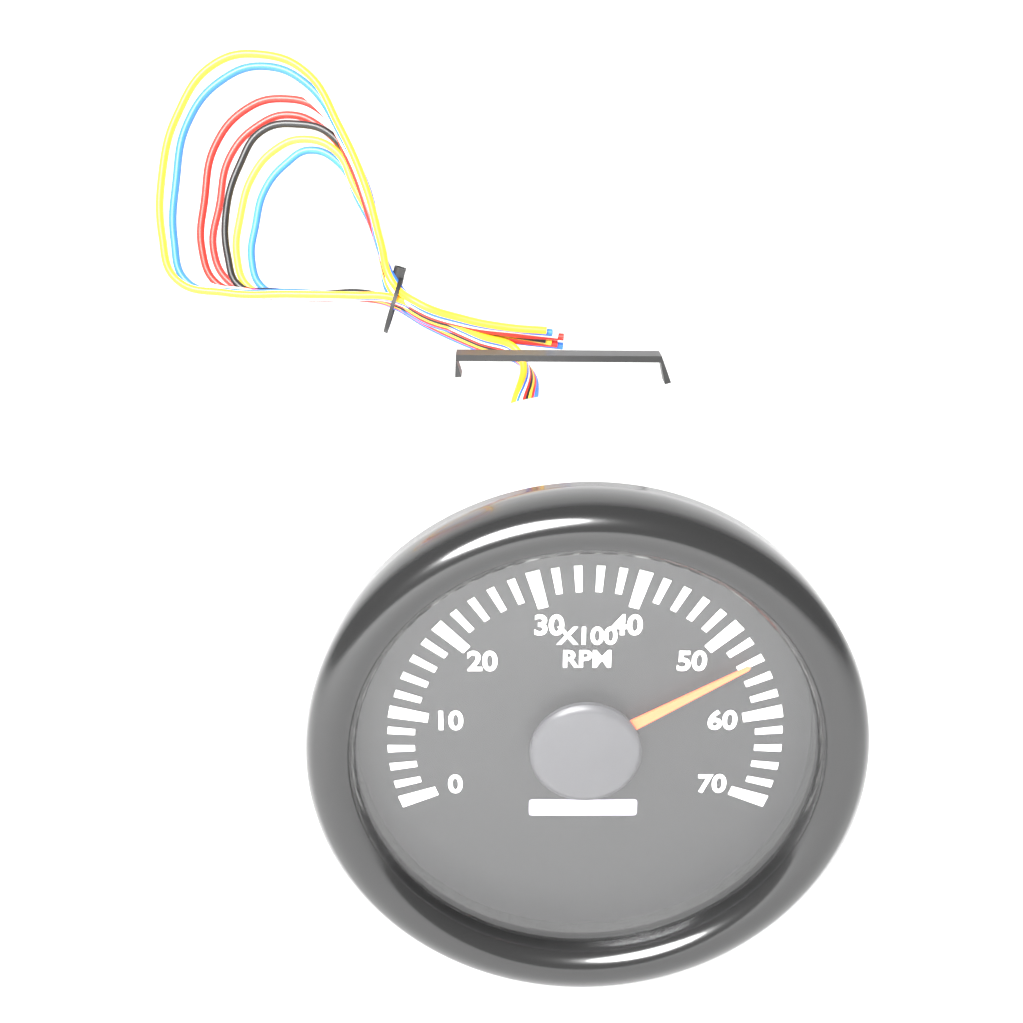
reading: 54 x100 RPM
